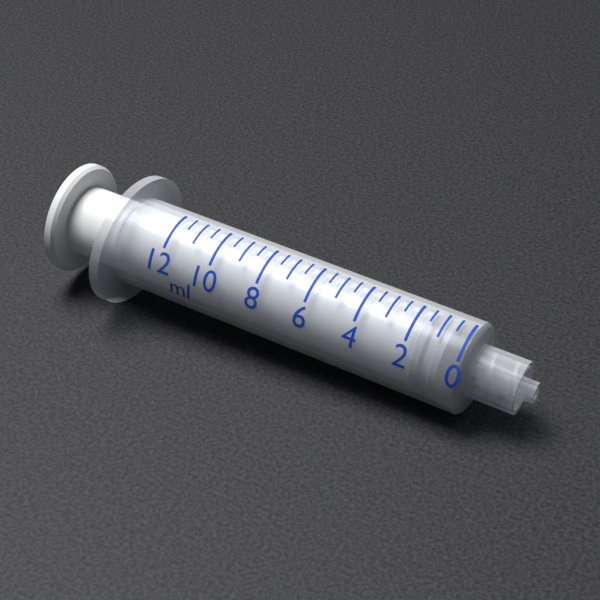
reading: 0.5 ml
